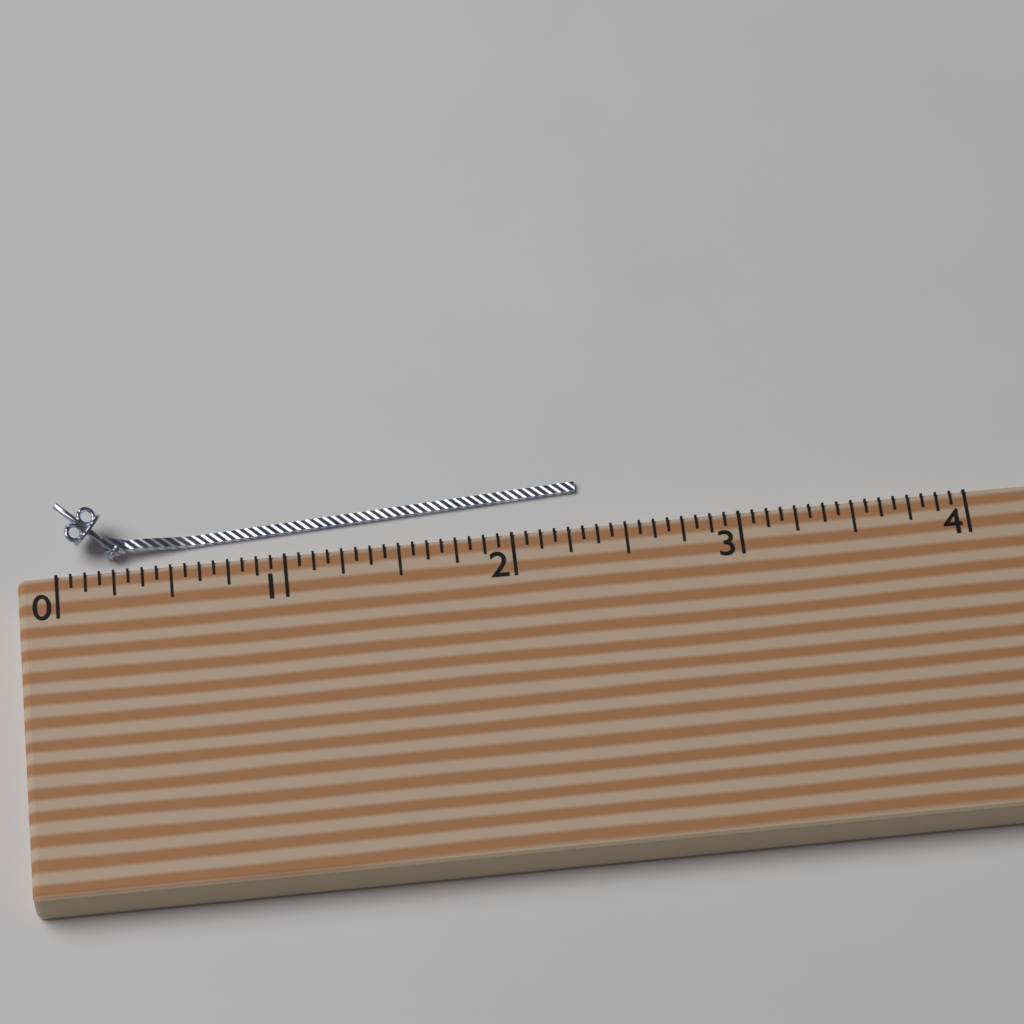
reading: 2.3125 (no unit)
